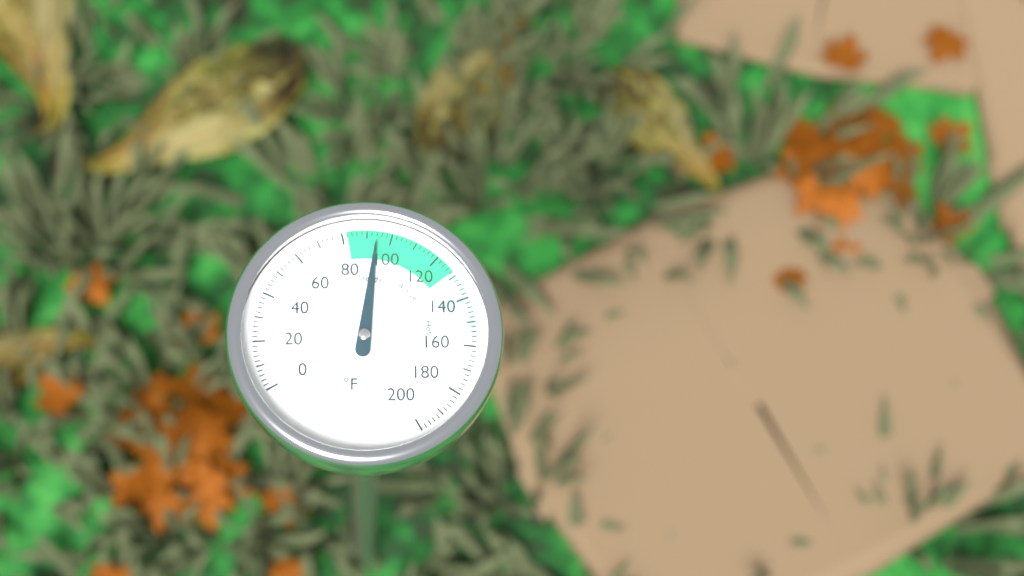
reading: 94 °F
